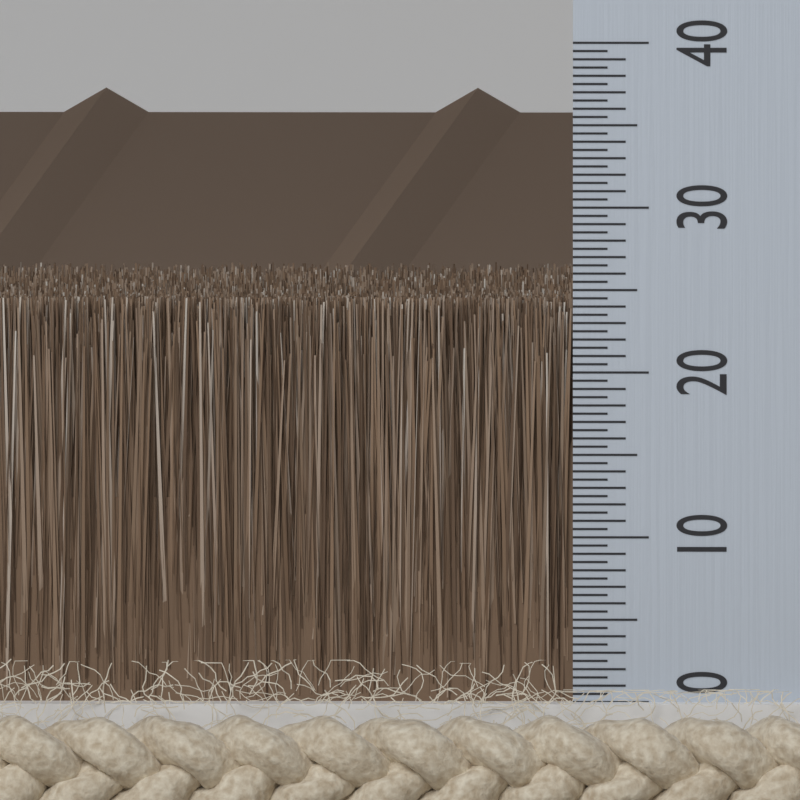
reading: 24.5 (no unit)
